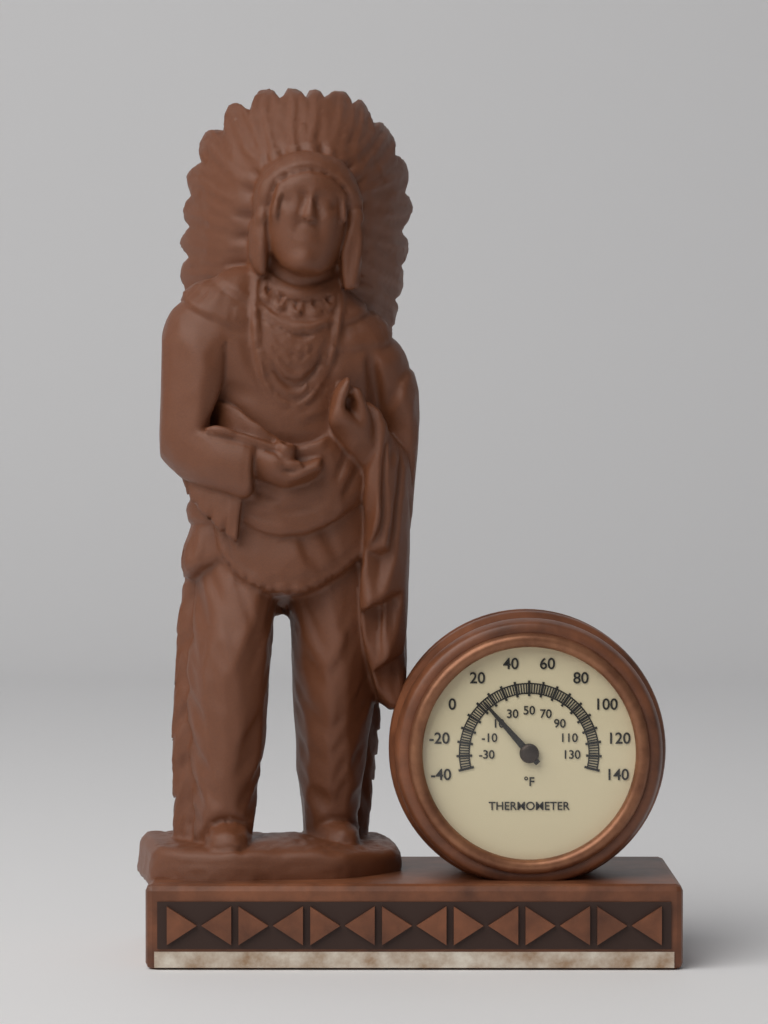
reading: 14 °F
